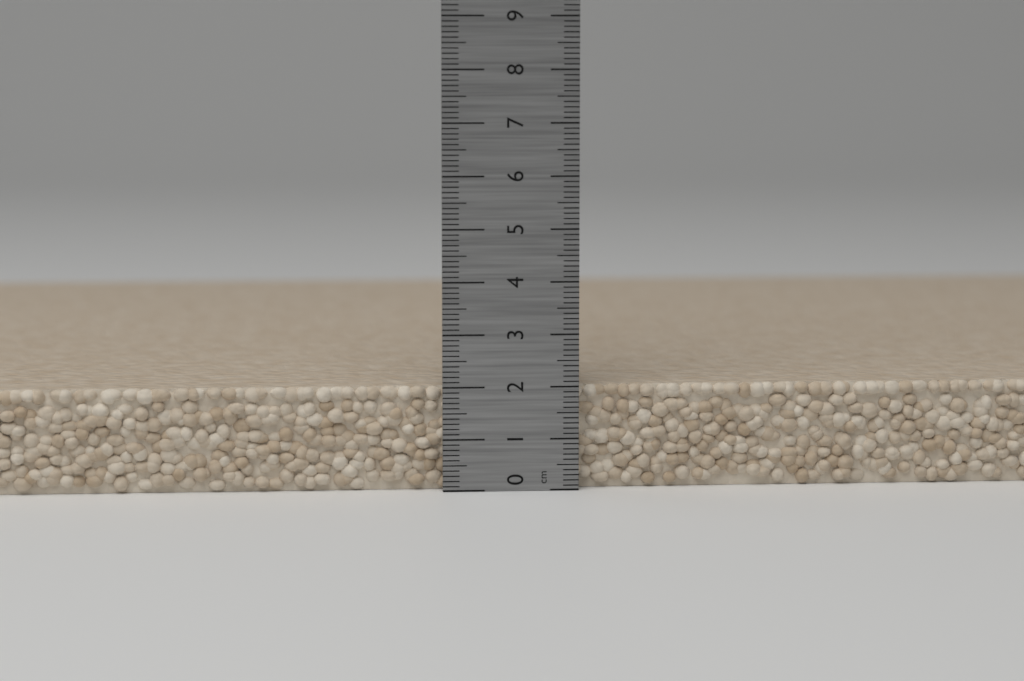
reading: 2.0 cm
